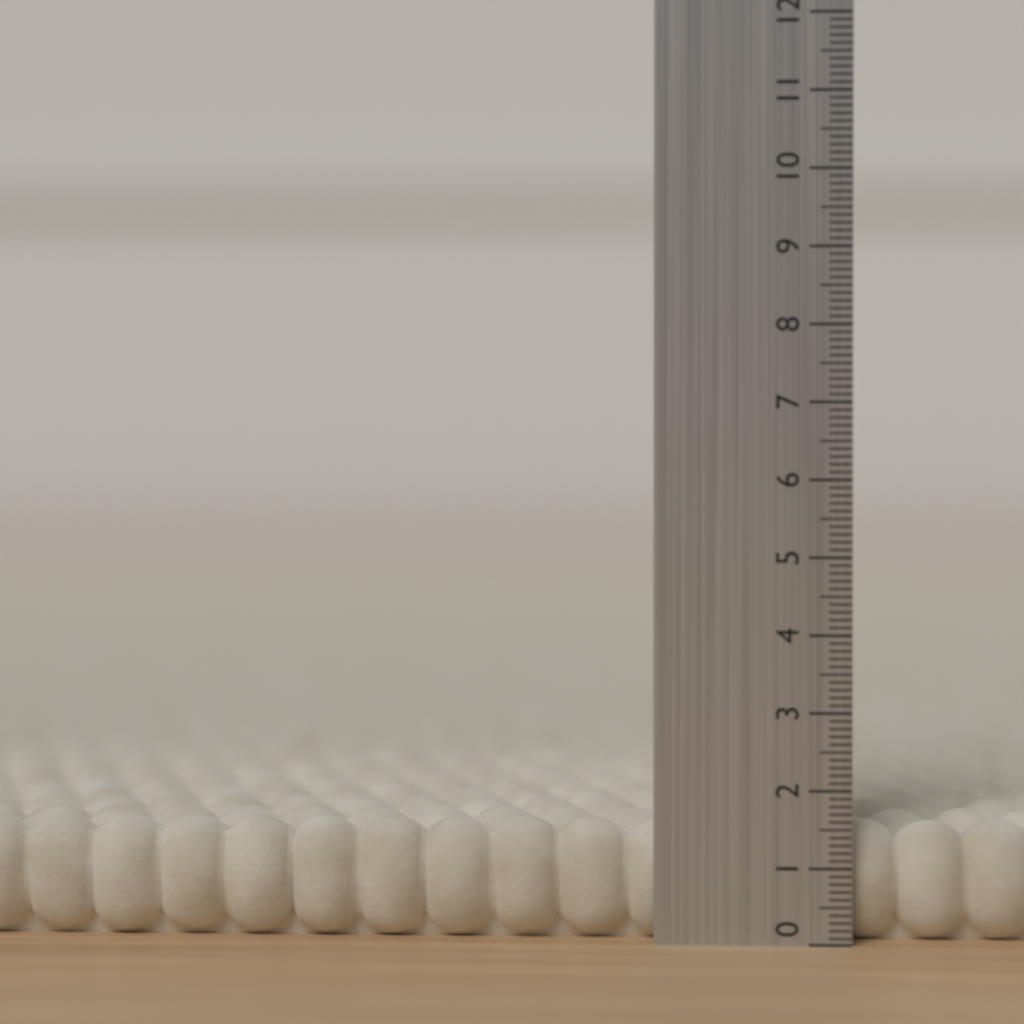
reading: 1.6 (no unit)
